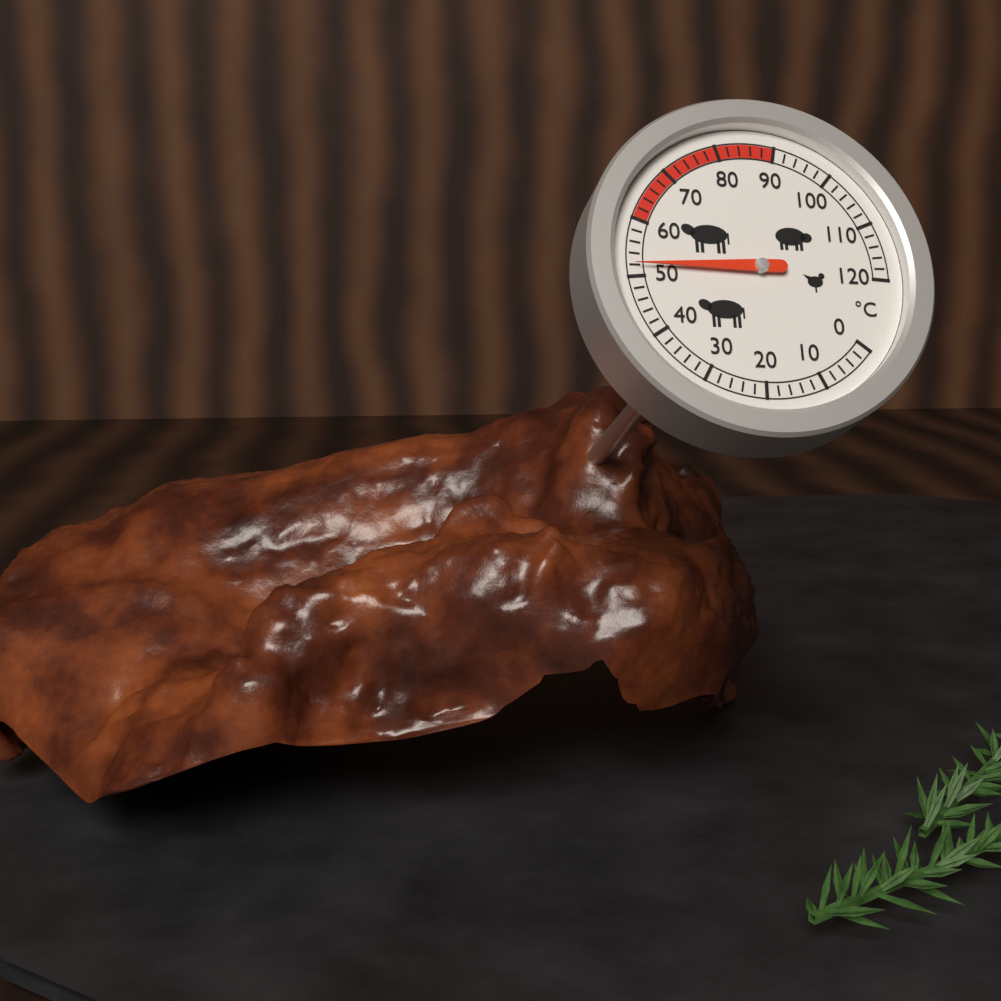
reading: 52 °C
